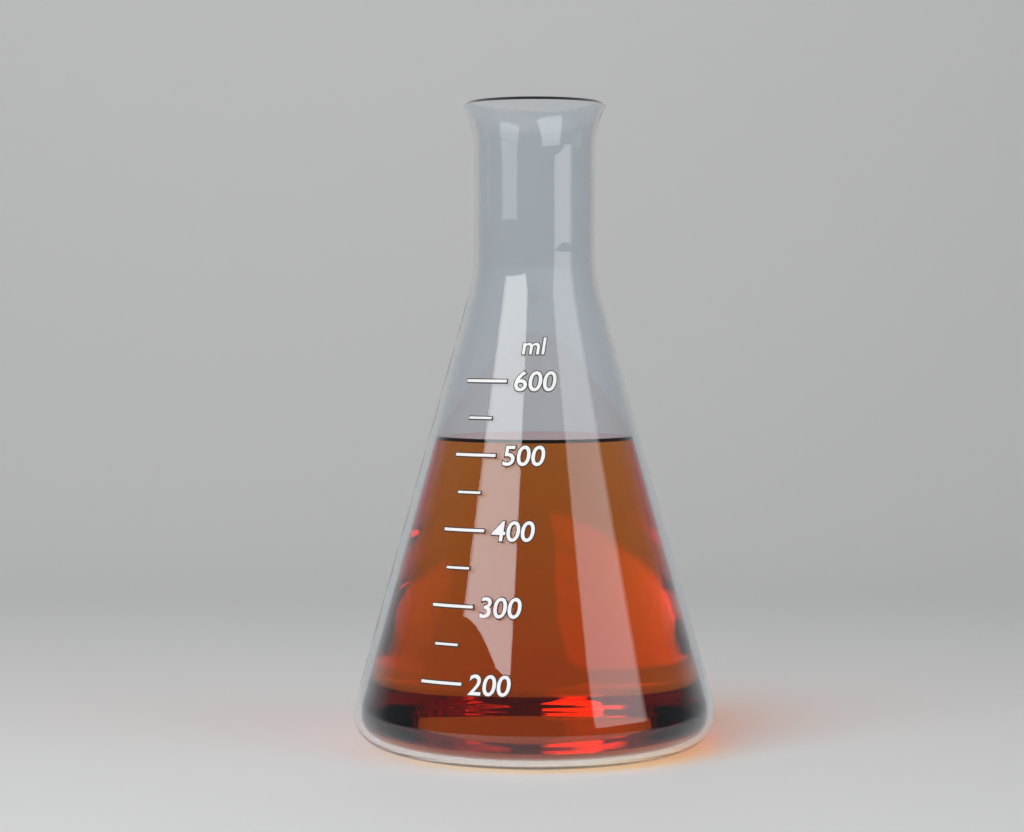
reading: 520 ml
